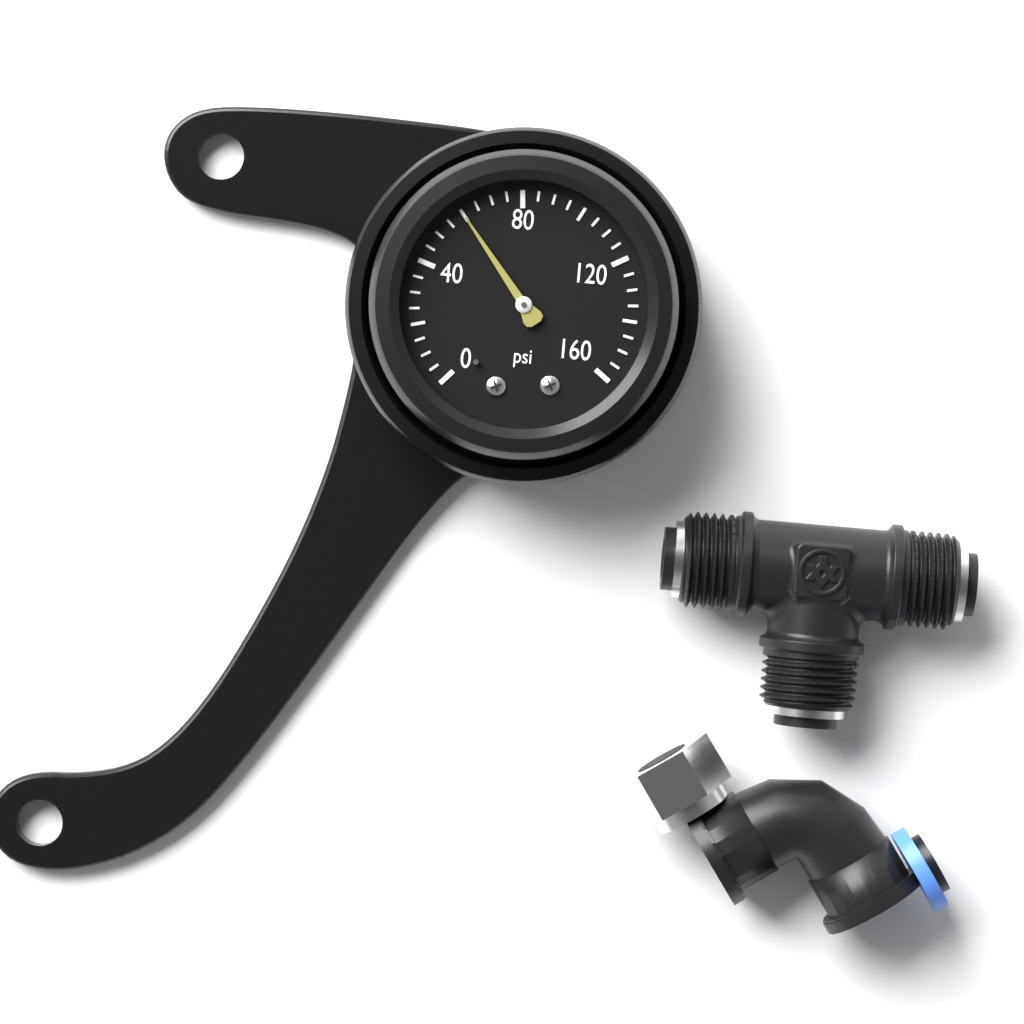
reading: 60 psi
